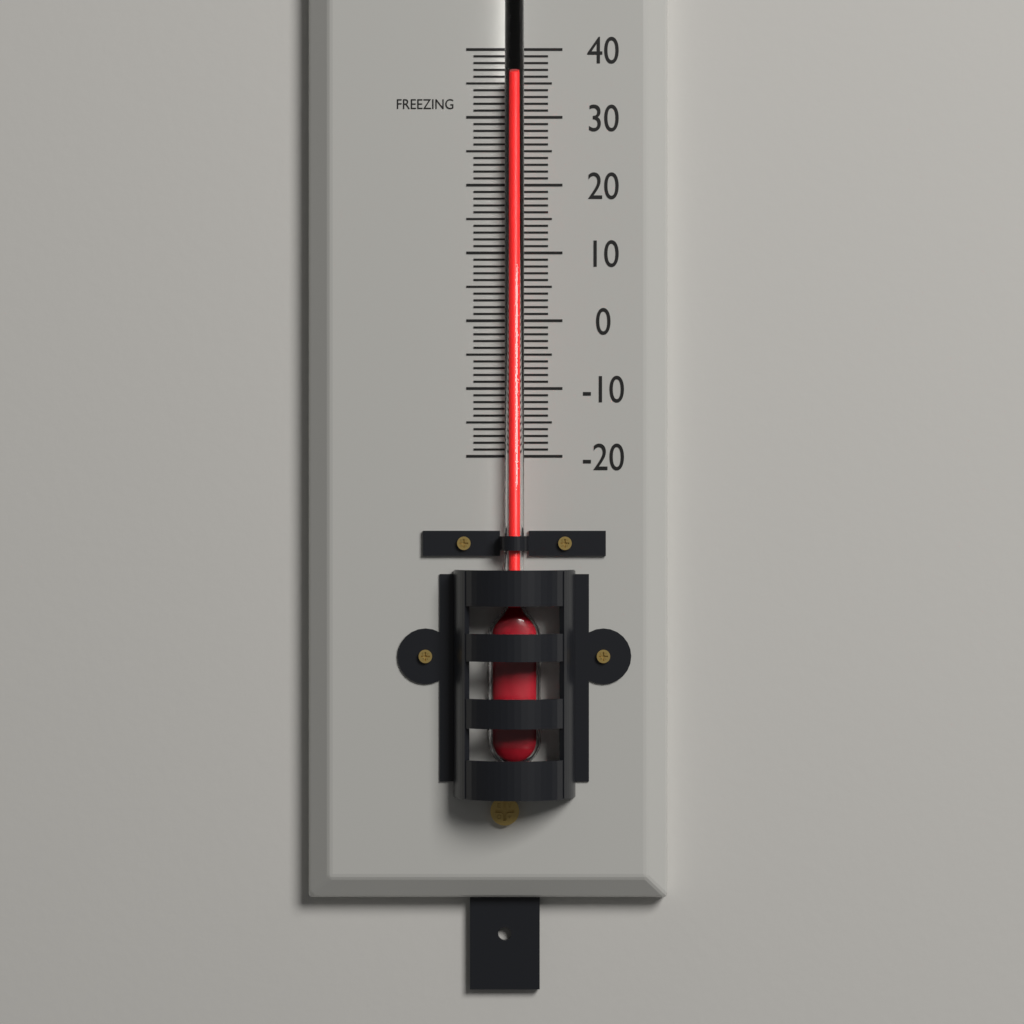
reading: 36 (no unit)
